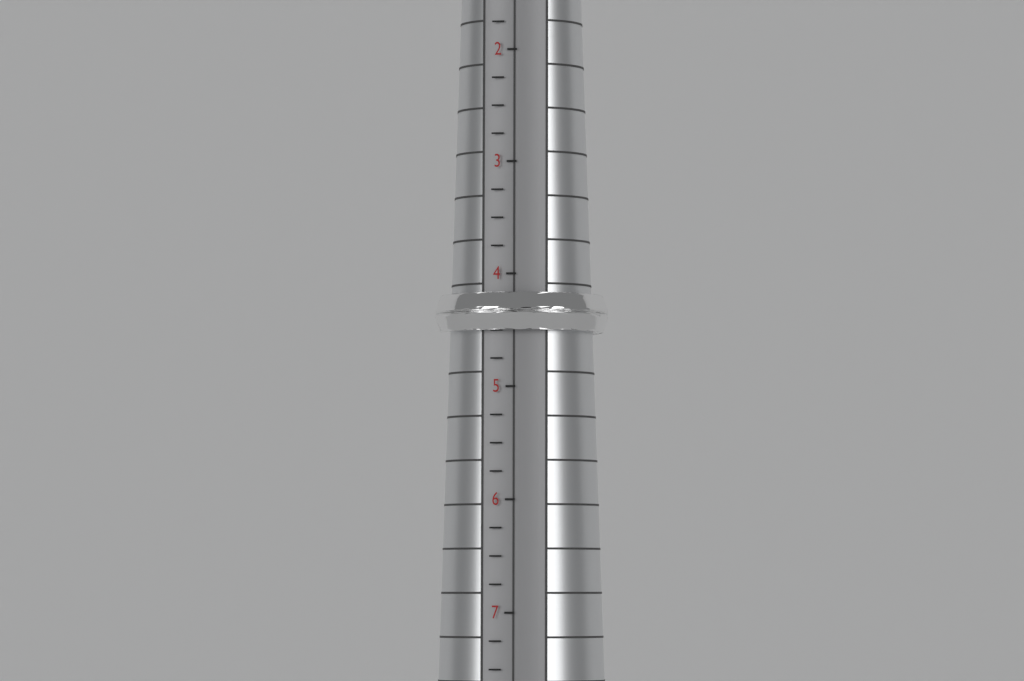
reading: 4.50 (no unit)
